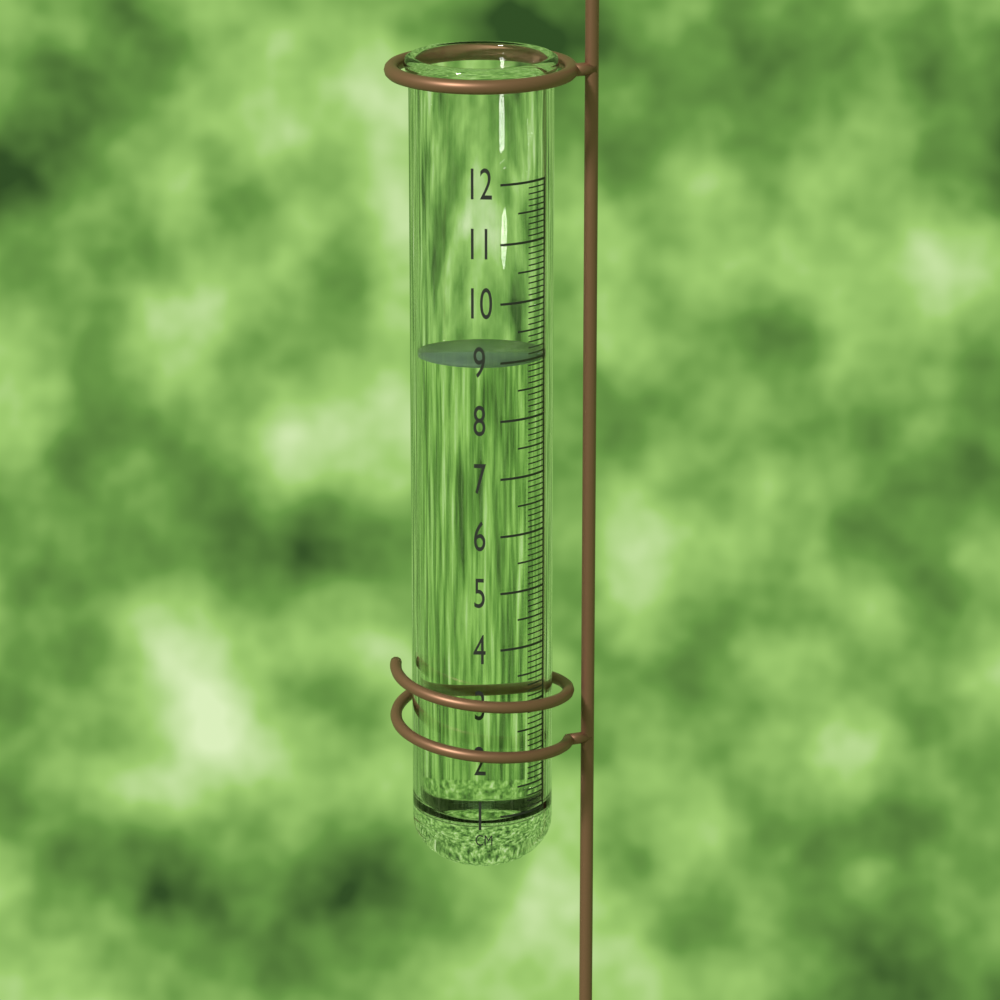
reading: 9.0 cm
